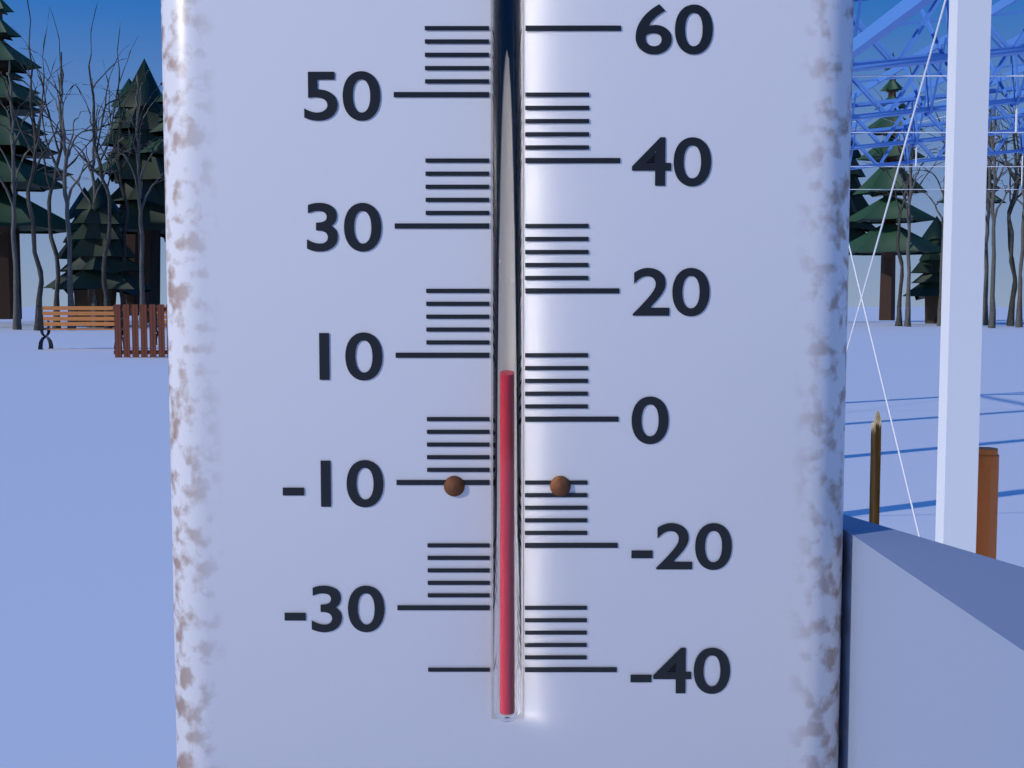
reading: 7 (no unit)
